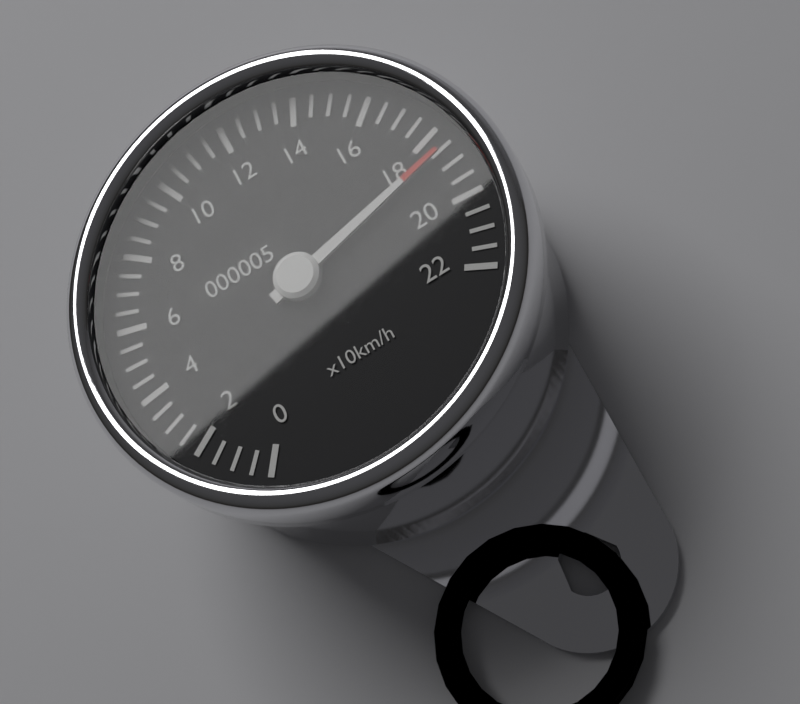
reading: 185 km/h
